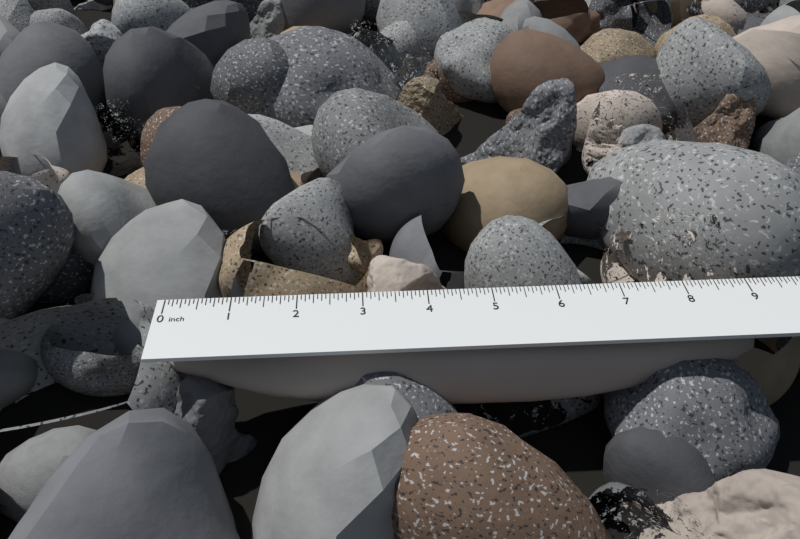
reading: 9.1250 in
